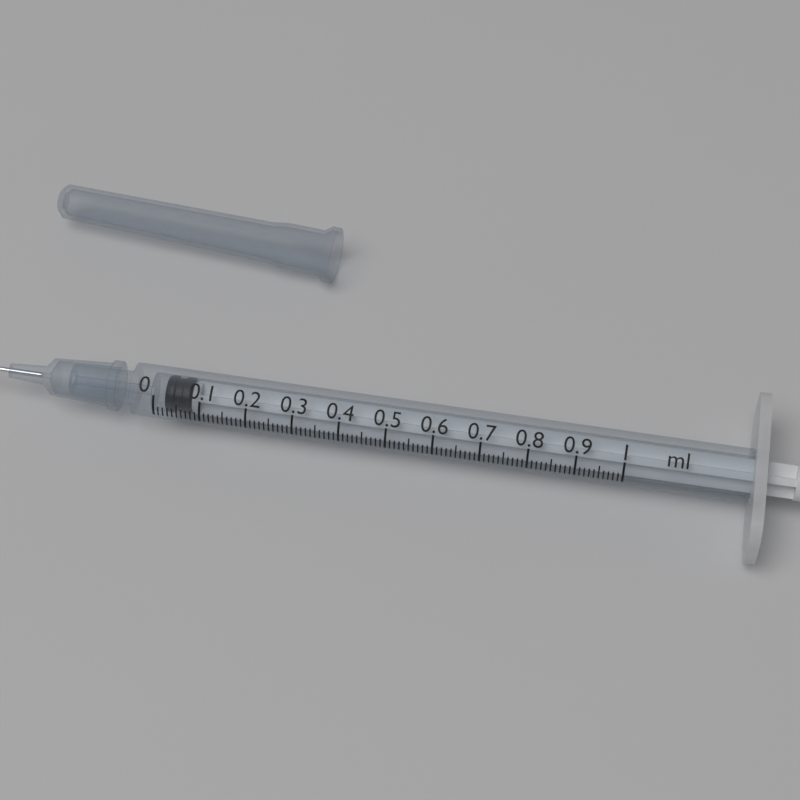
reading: 0.02 ml
